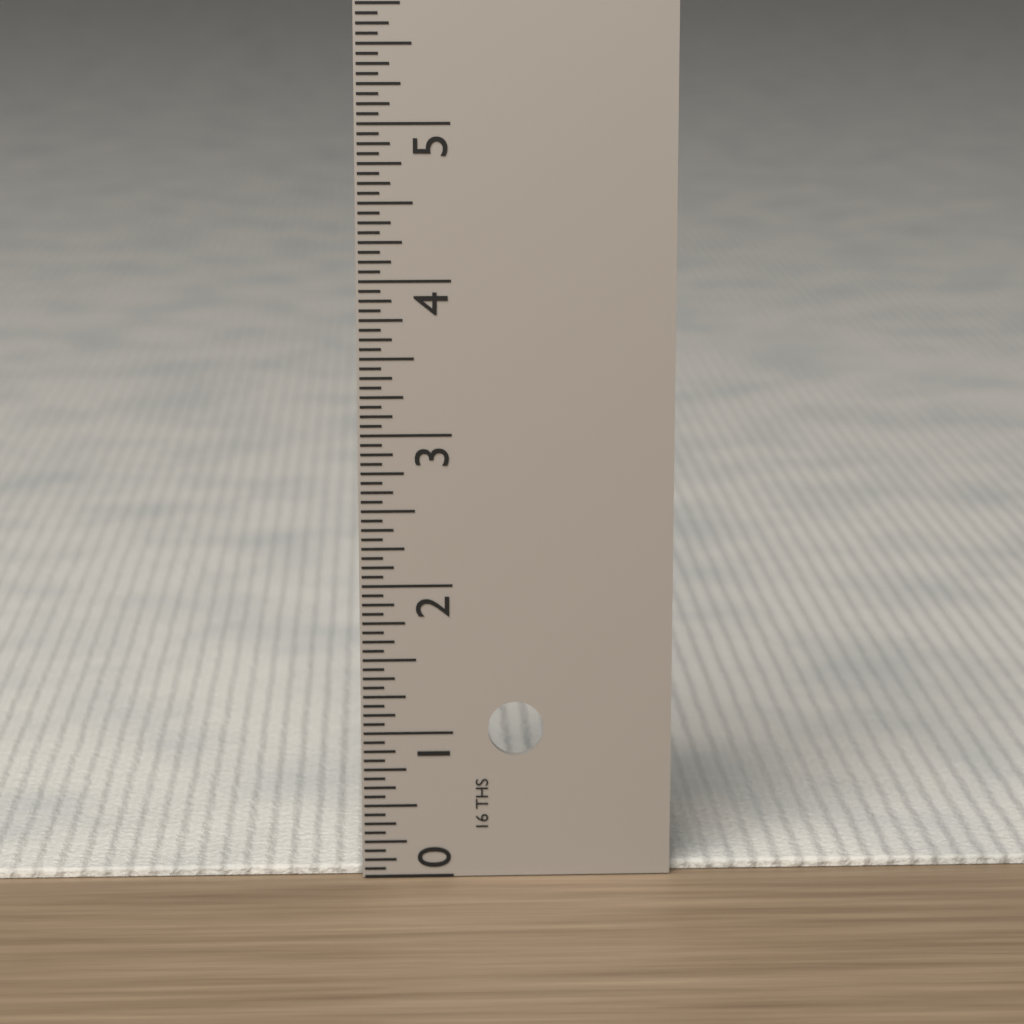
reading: 0.0625 in
